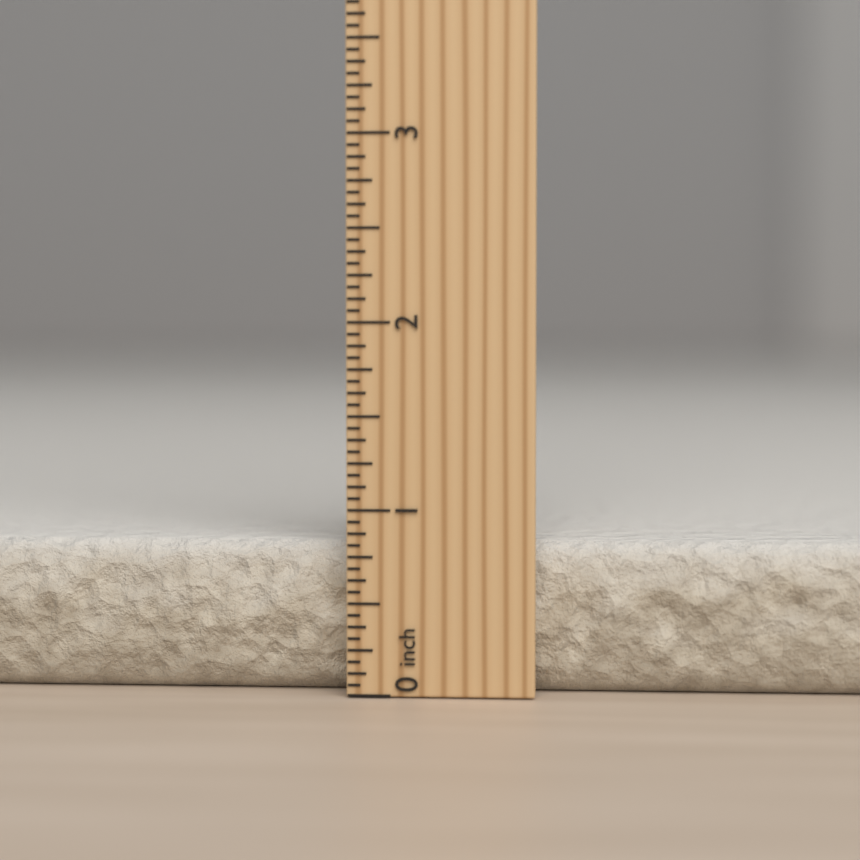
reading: 0.8125 inch
